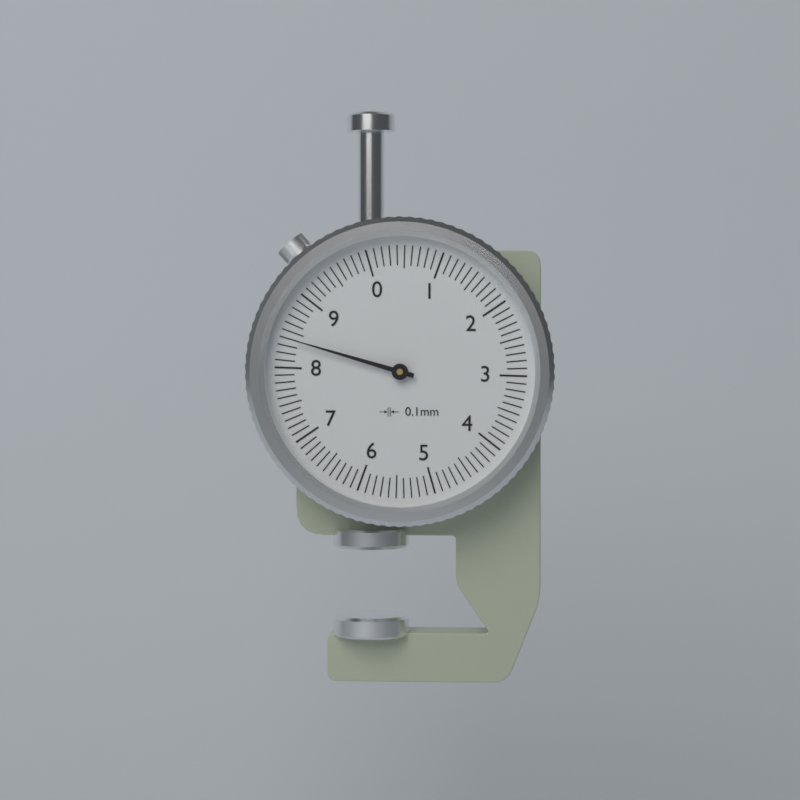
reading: 8.4 mm
